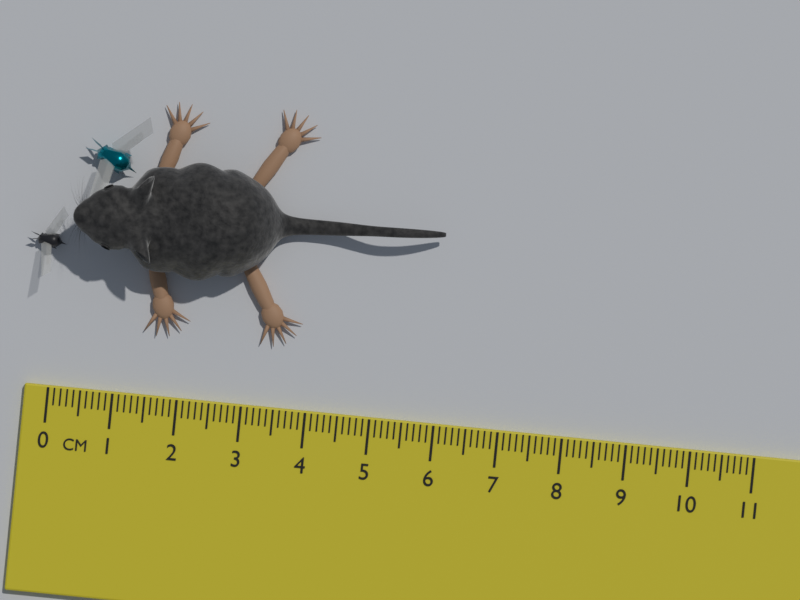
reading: 5.9 cm
